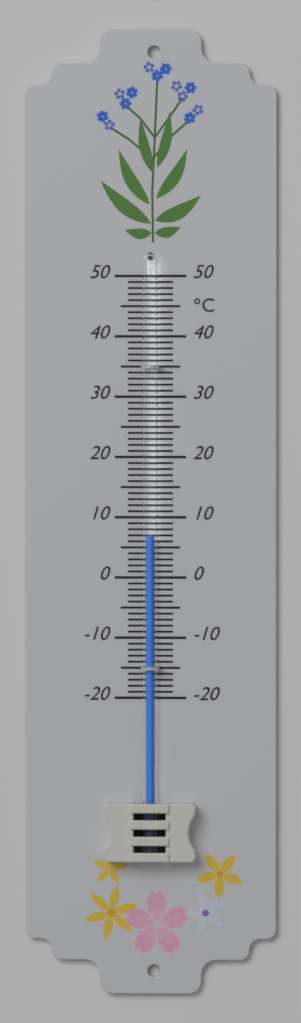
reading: 7 °C
